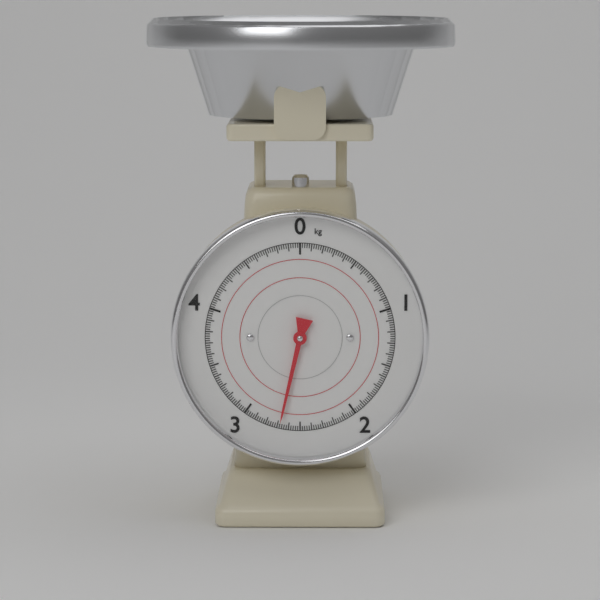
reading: 2.68 kg
